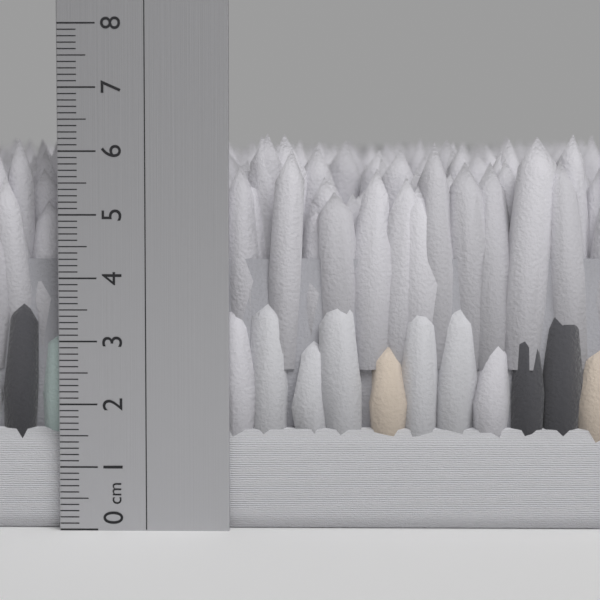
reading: 6.3 cm
